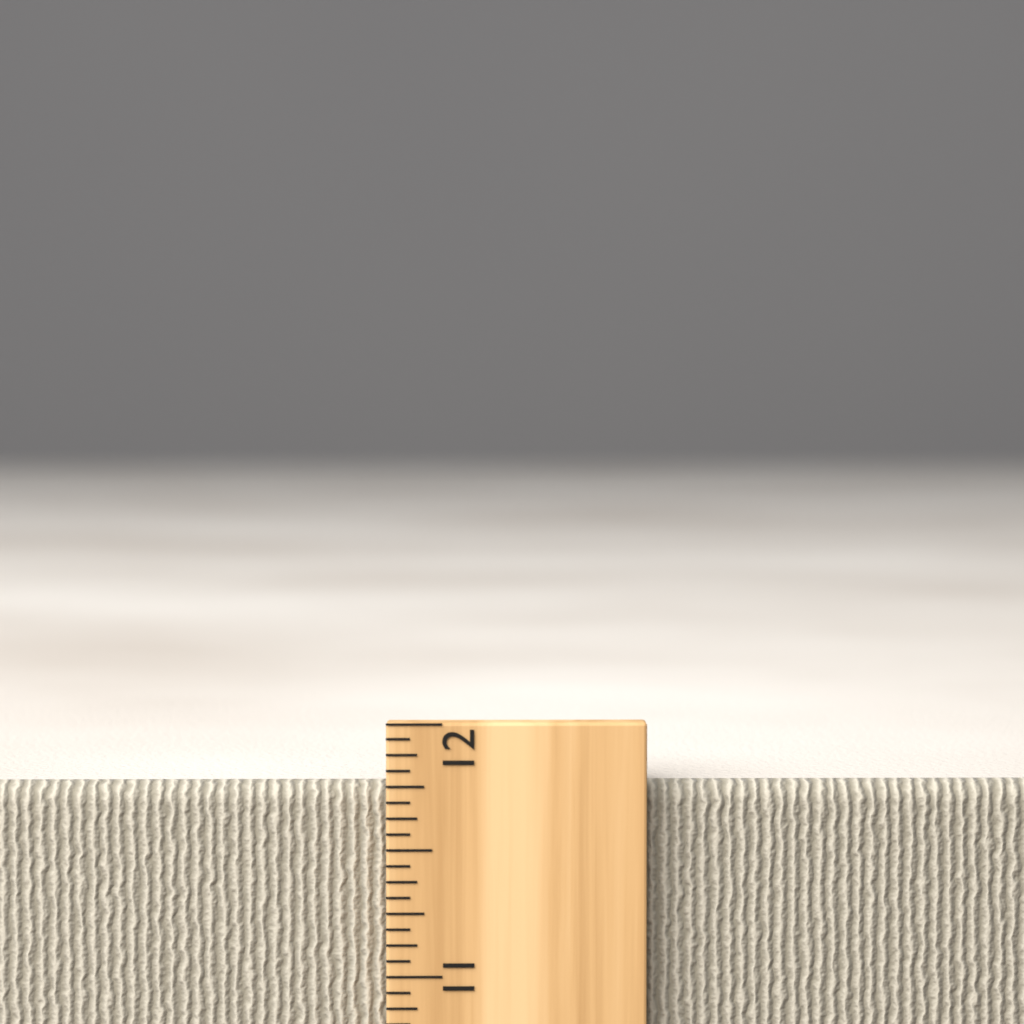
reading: 11.7500 inch
